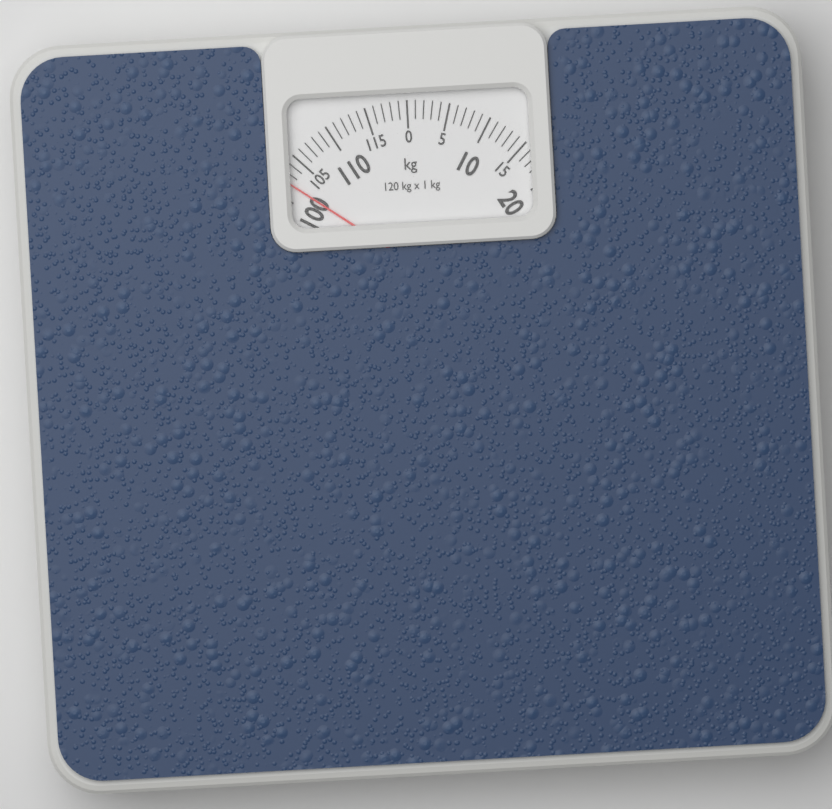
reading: 102 kg
